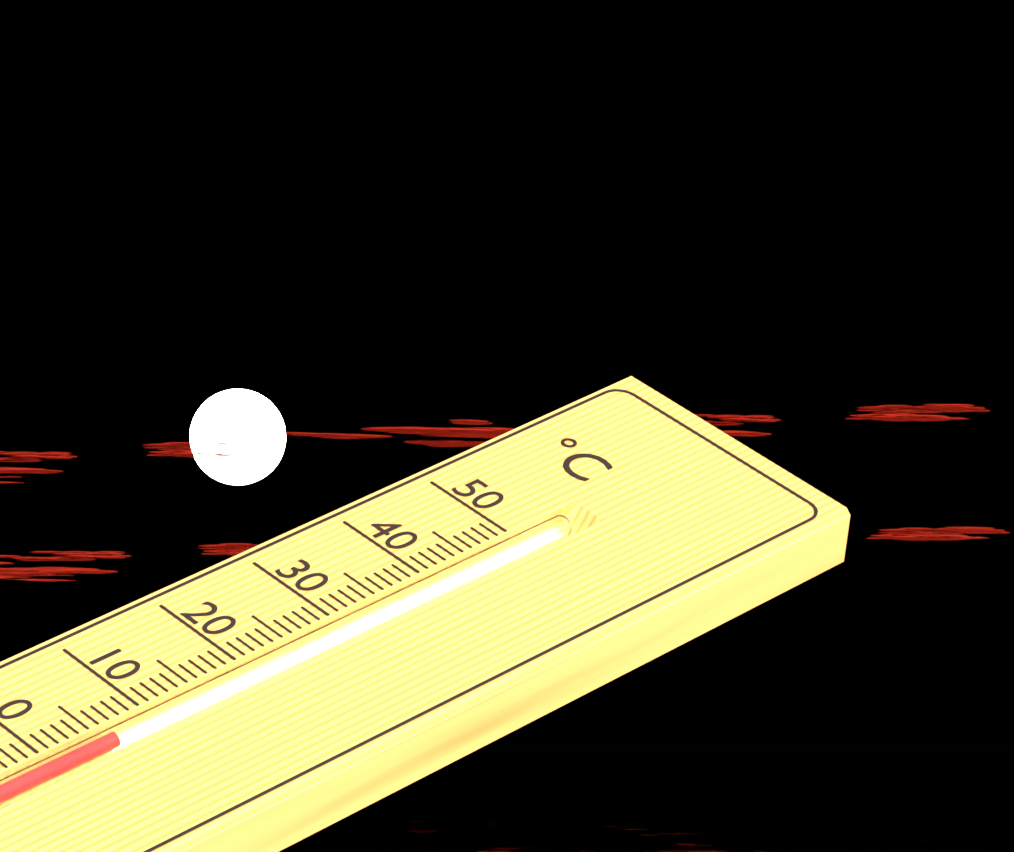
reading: 6 °C
